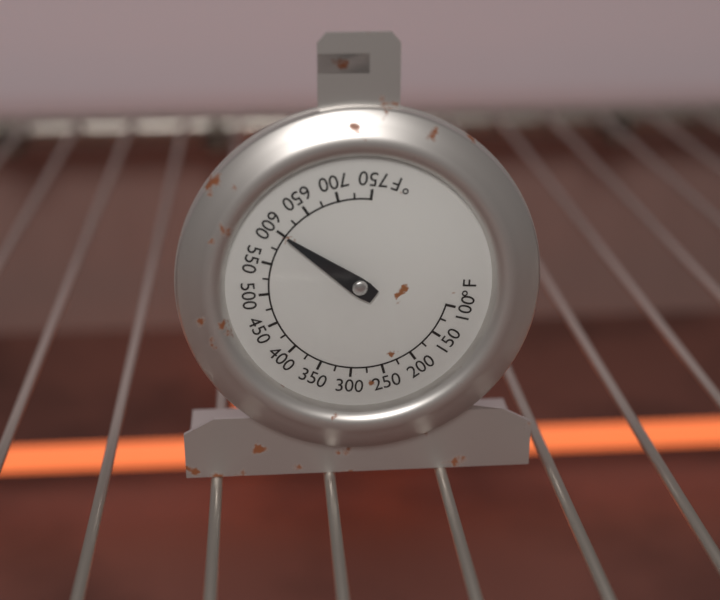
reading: 600 °F
